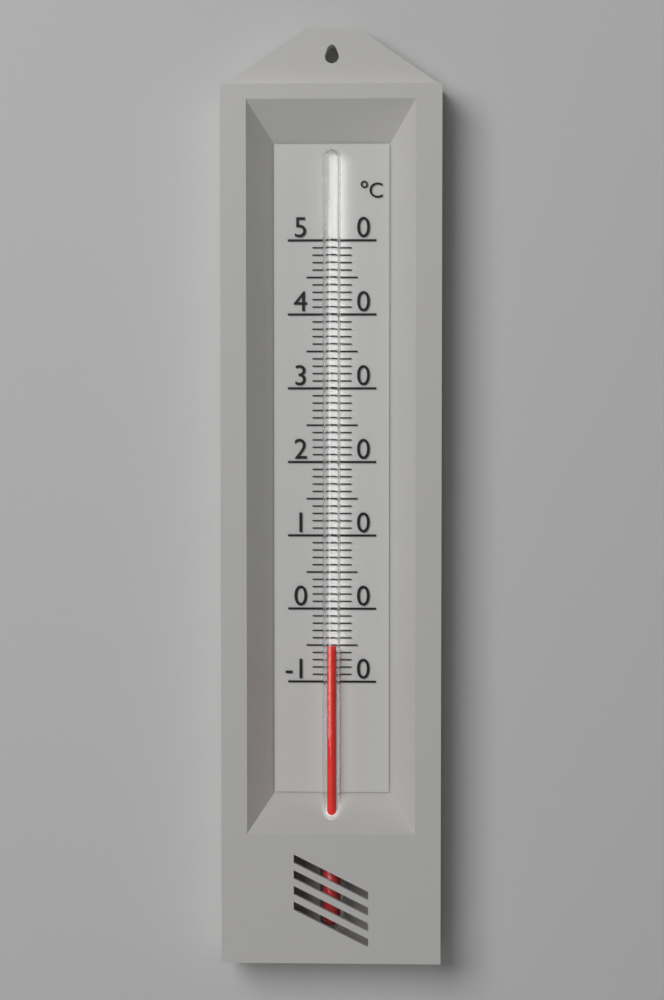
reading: -5 °C
